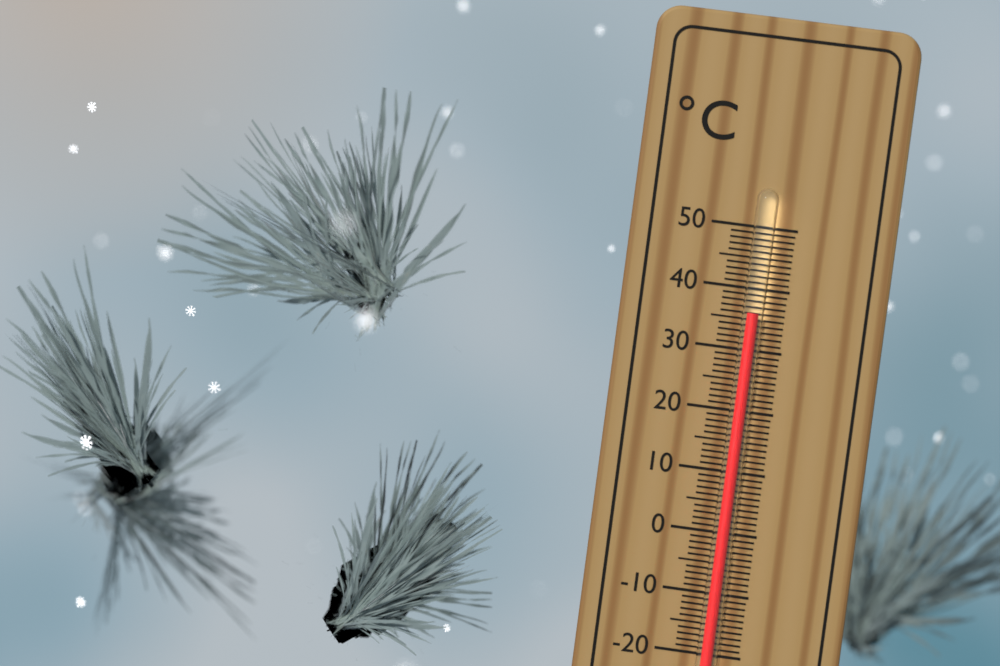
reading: 36 °C
